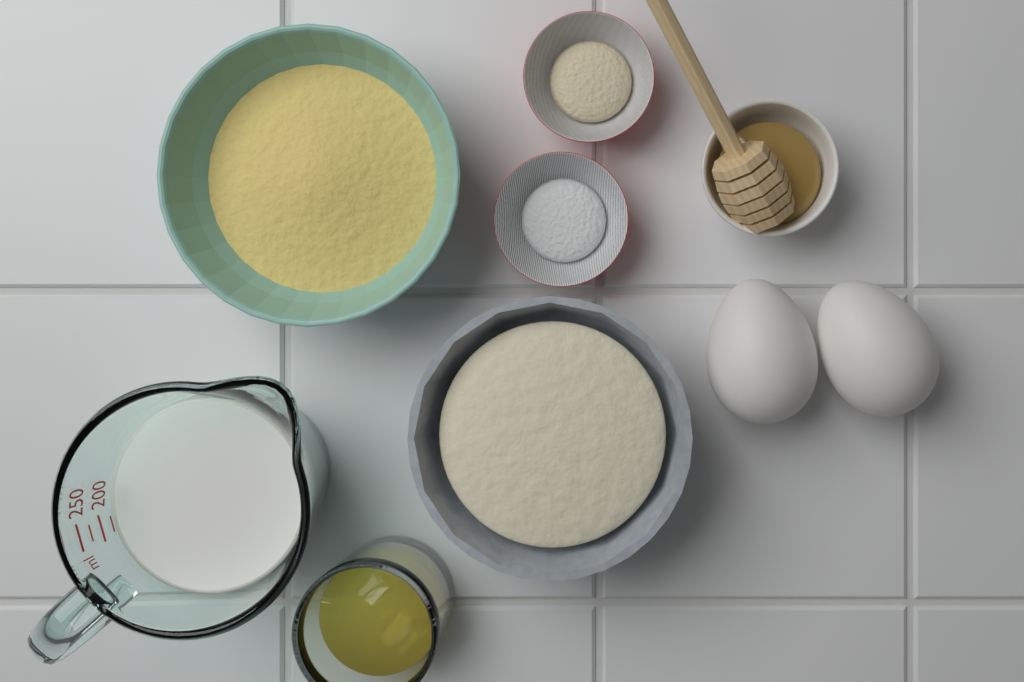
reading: 170 ml
